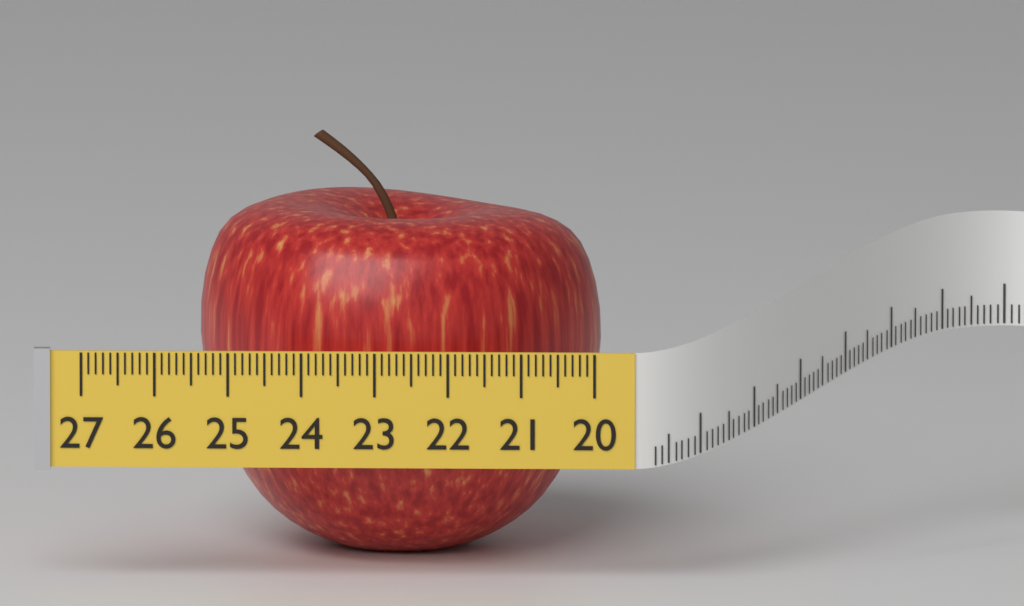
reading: 25.5 (no unit)
